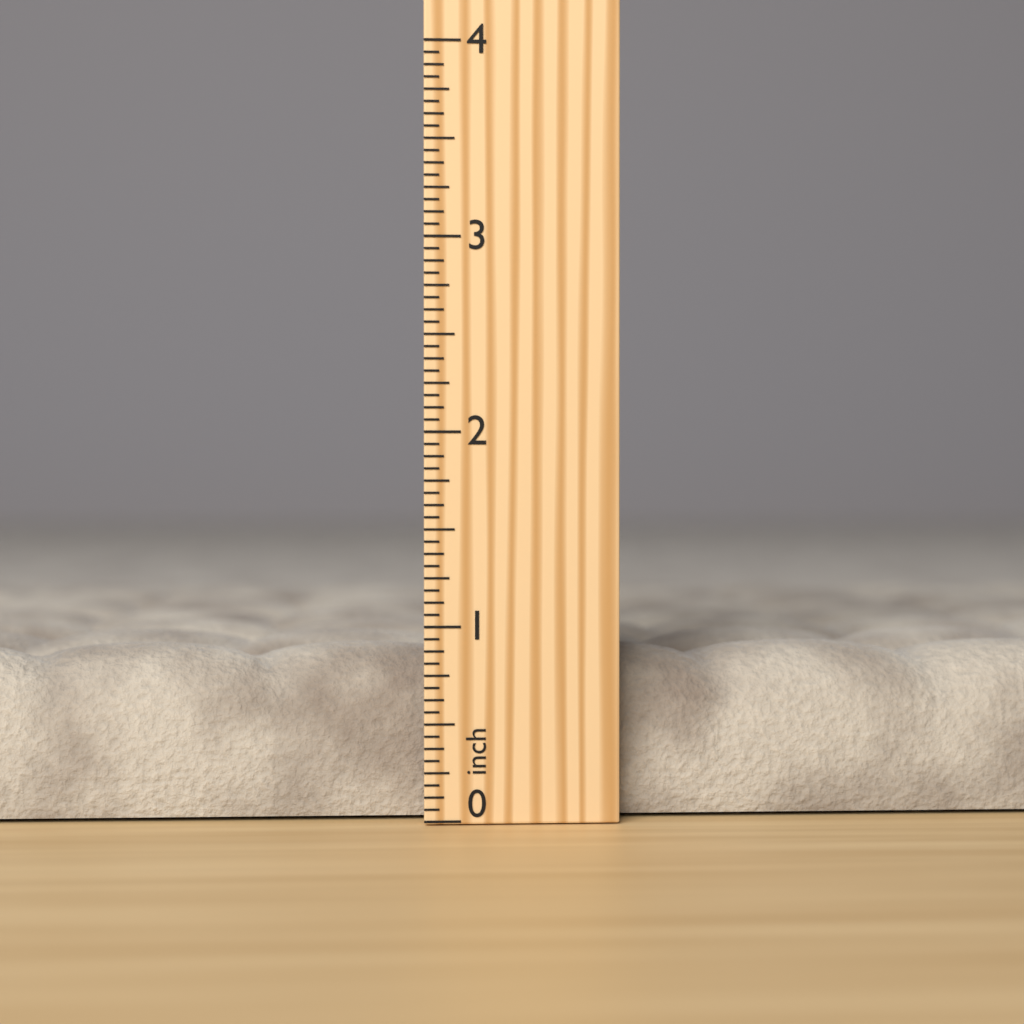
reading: 0.8750 inch
